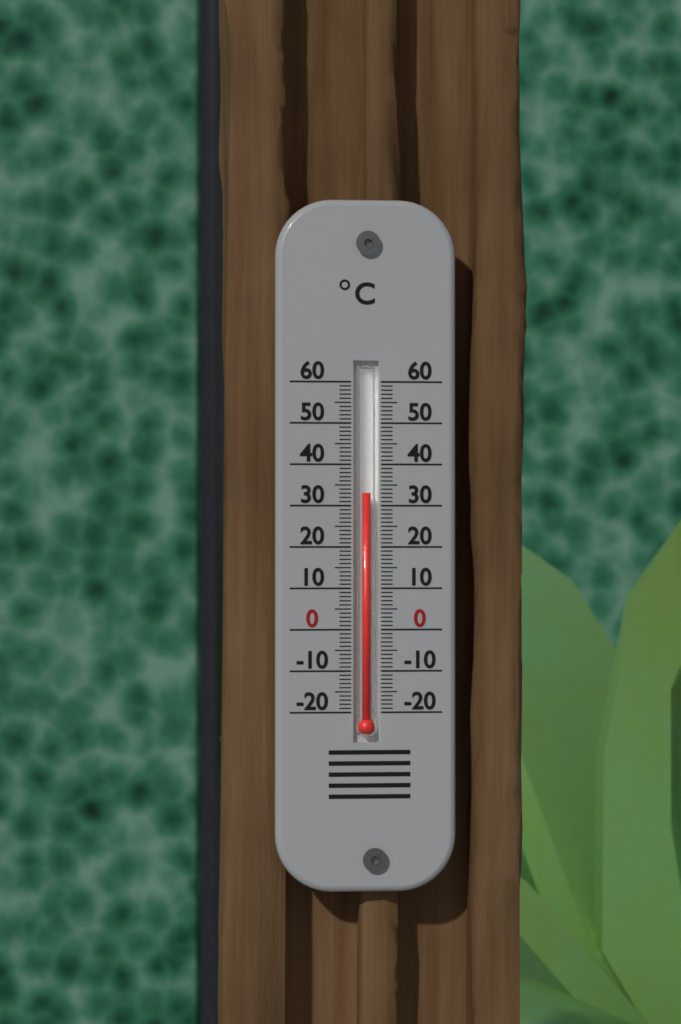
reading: 33 °C
